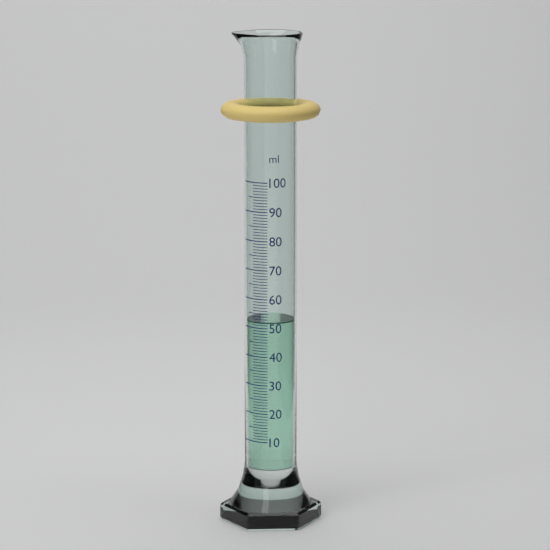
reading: 52 ml
